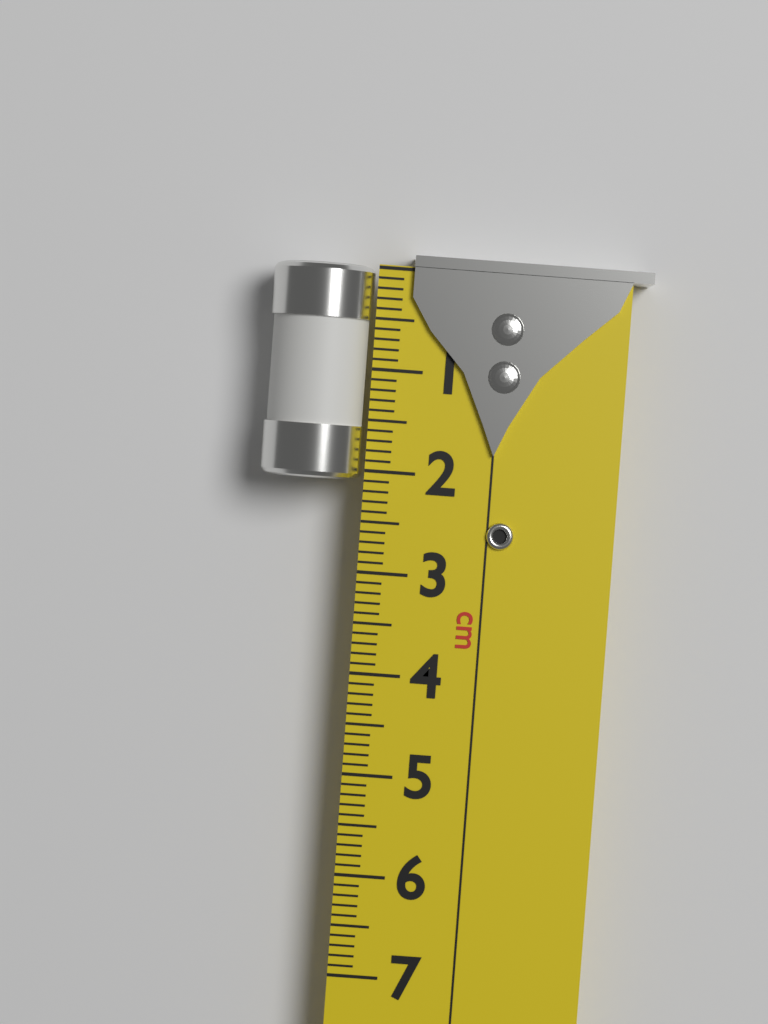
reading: 2.1 cm
